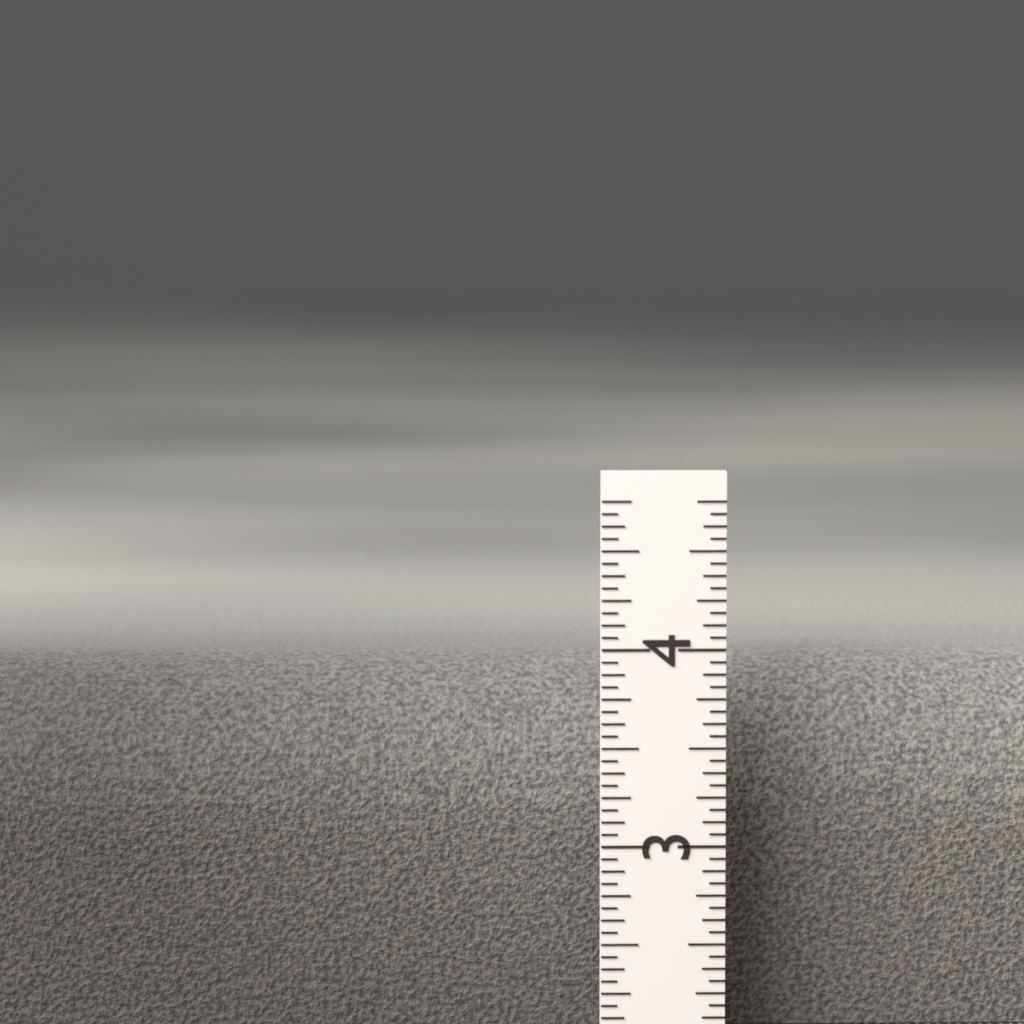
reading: 3.8750 in
